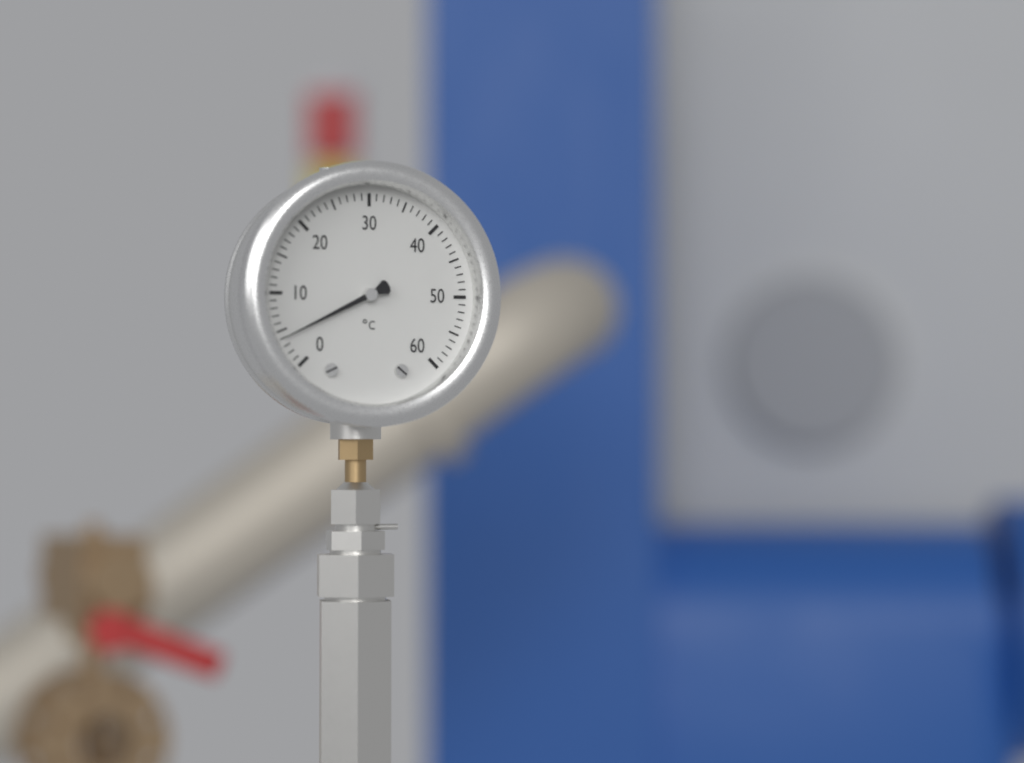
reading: 4 °C
